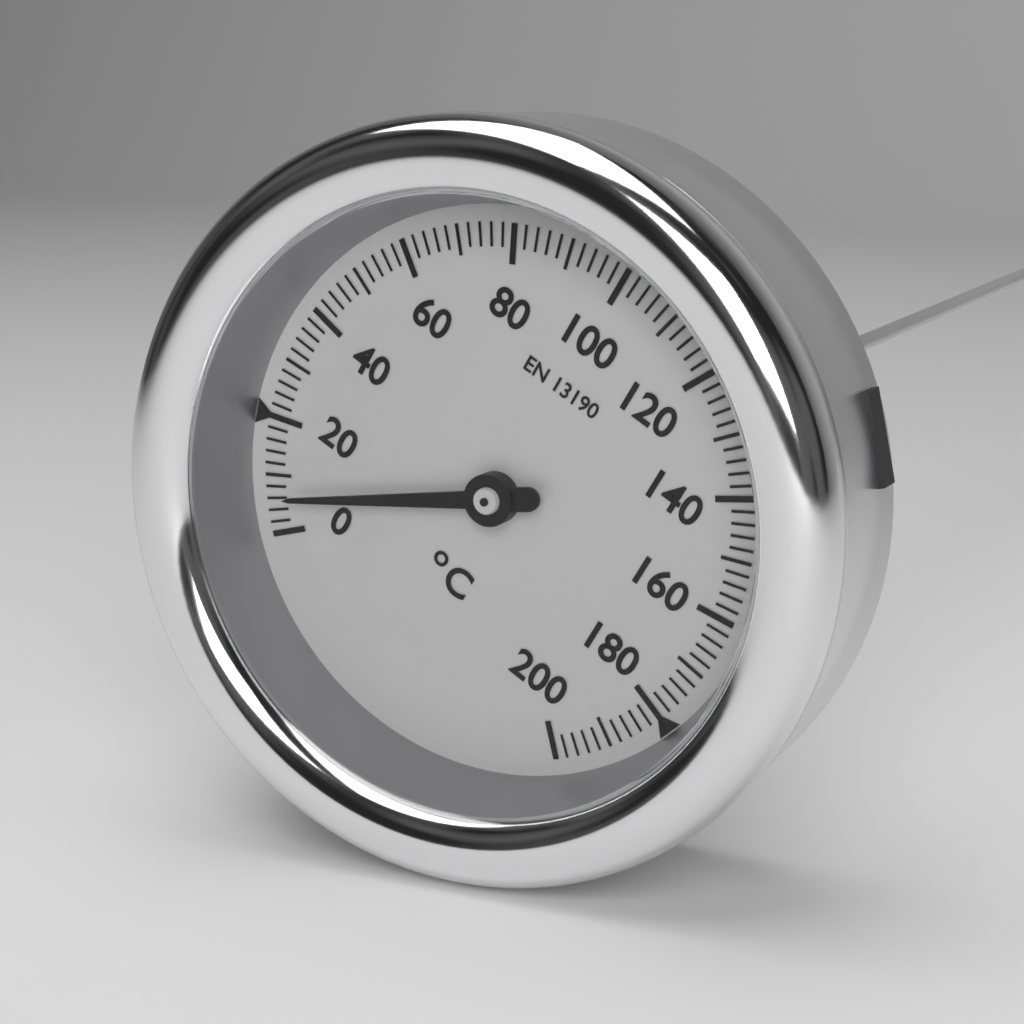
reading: 6 °C
